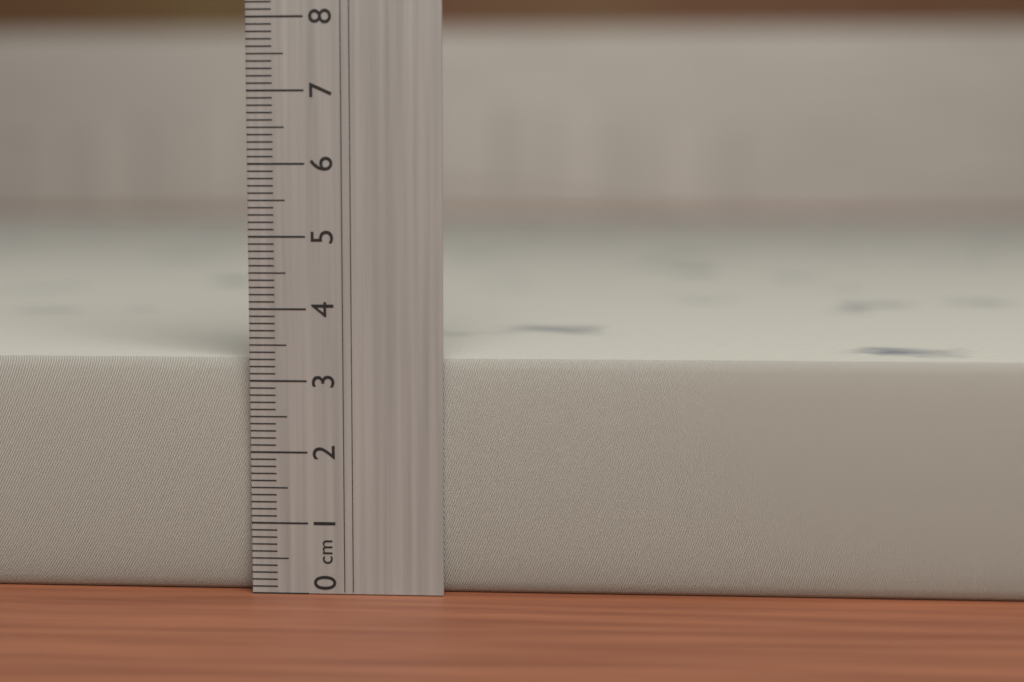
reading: 3.3 cm
